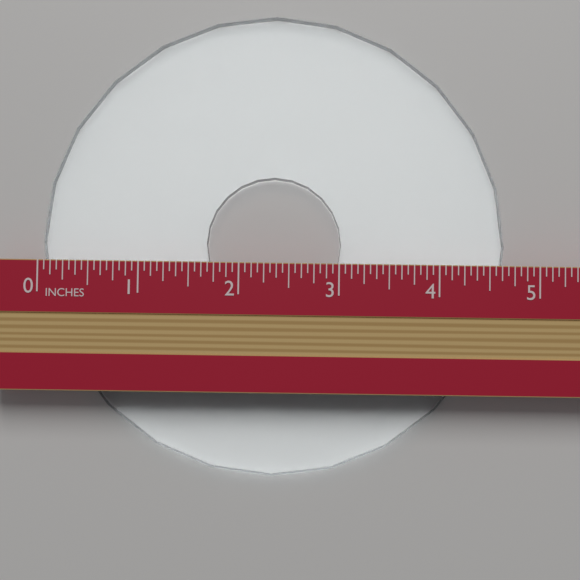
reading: 4.6875 in
